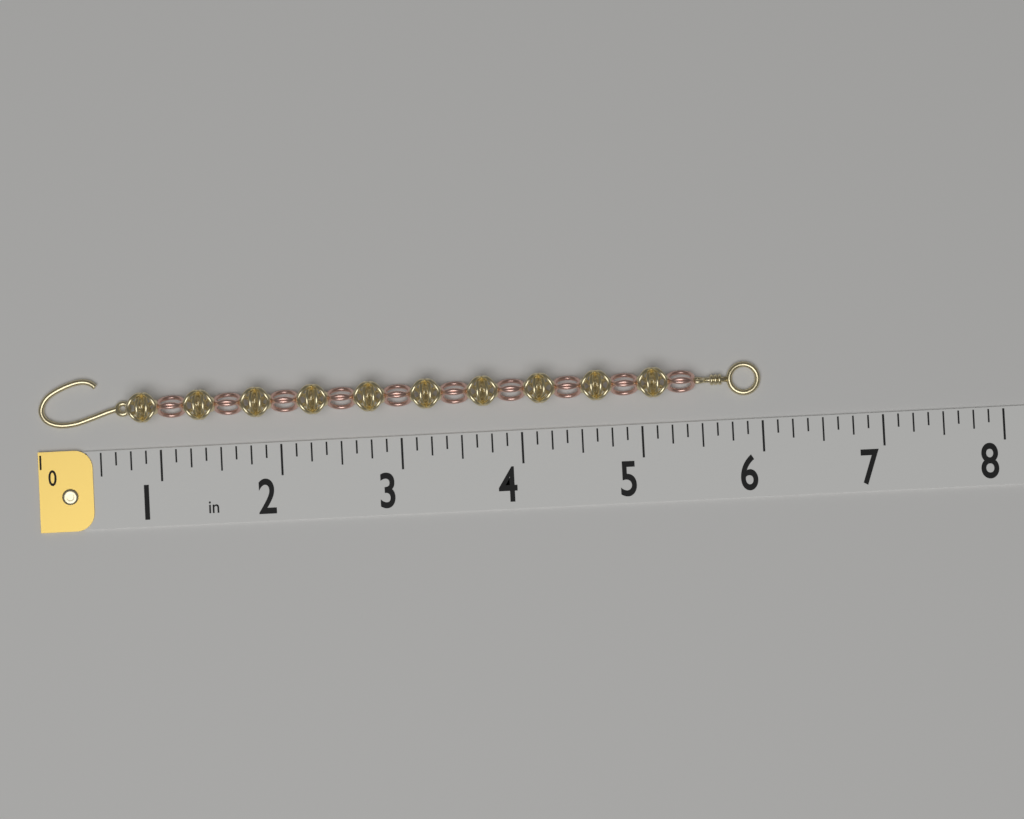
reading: 6.000 in
